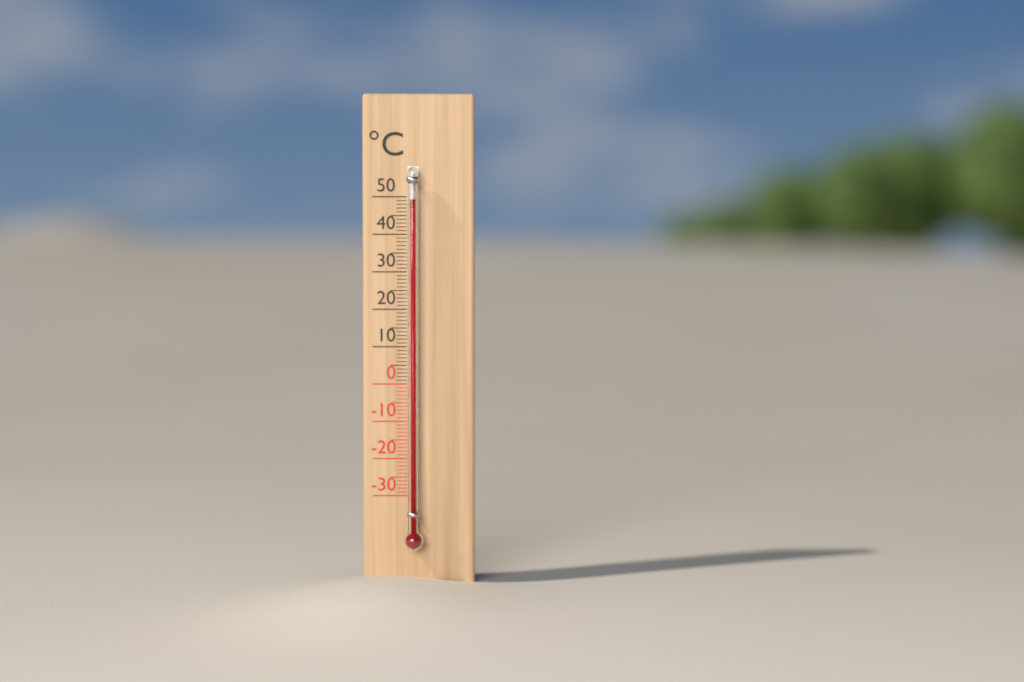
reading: 49 °C
